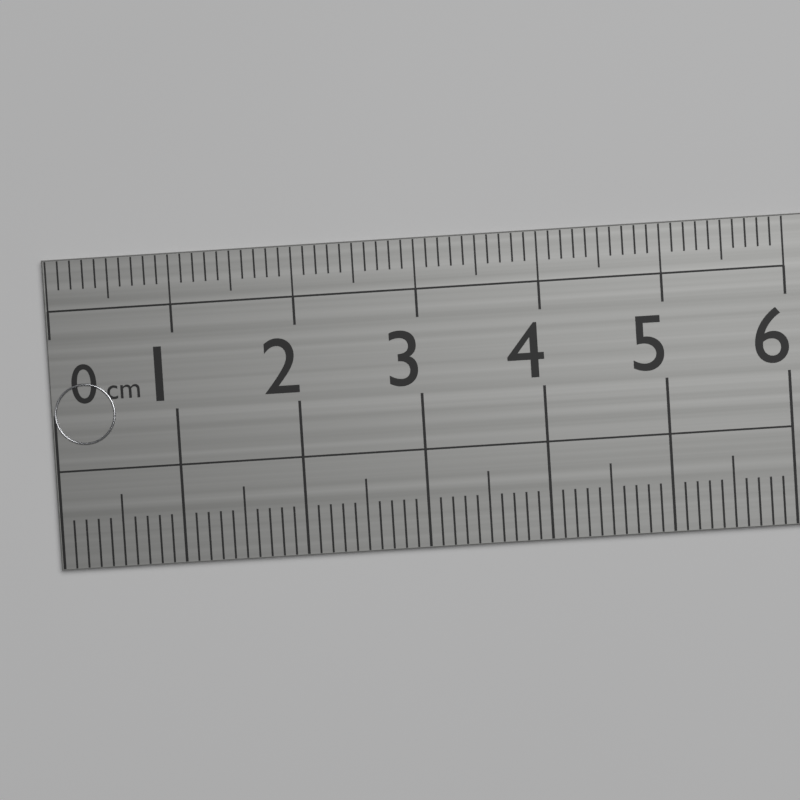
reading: 0.5 cm
